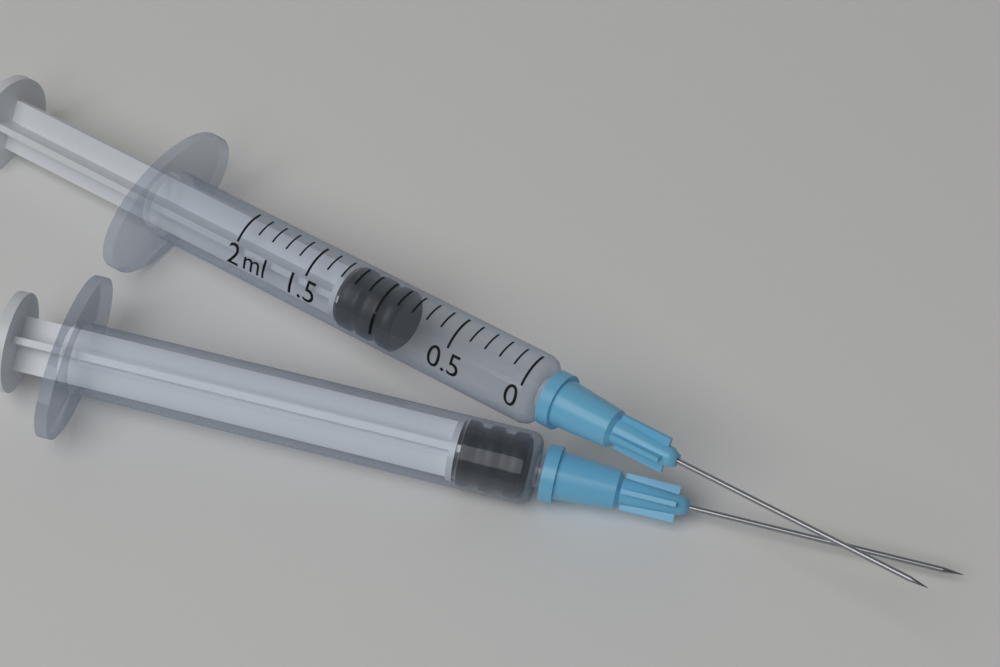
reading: 0.9 ml
